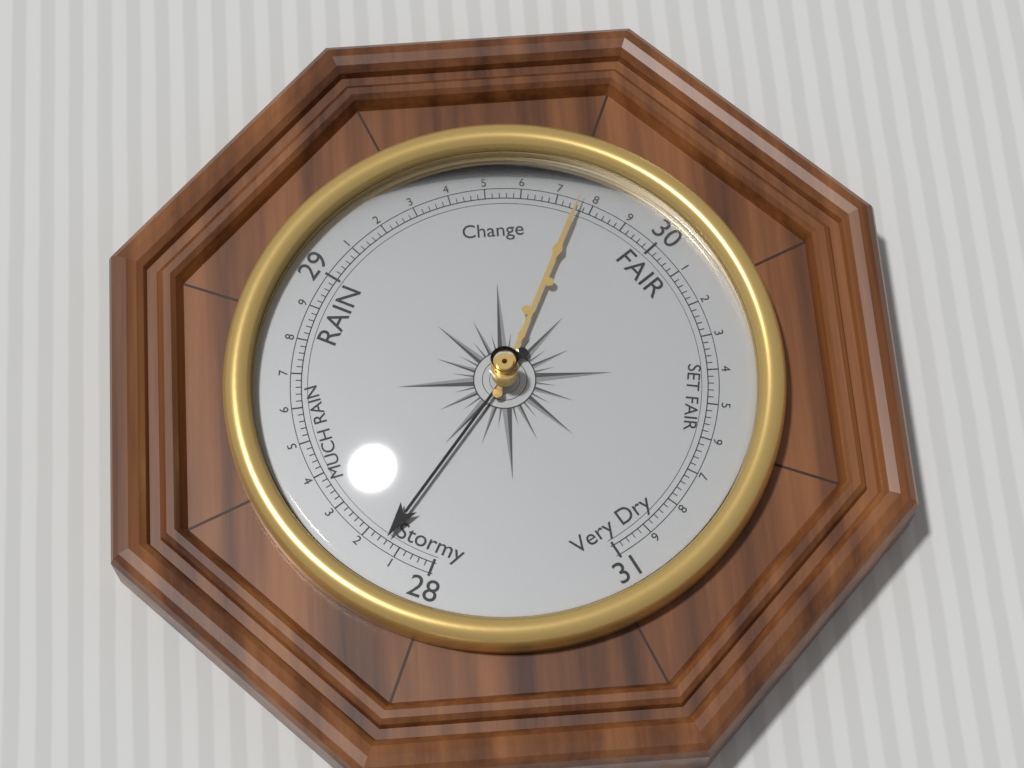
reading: 28.14 (no unit)
